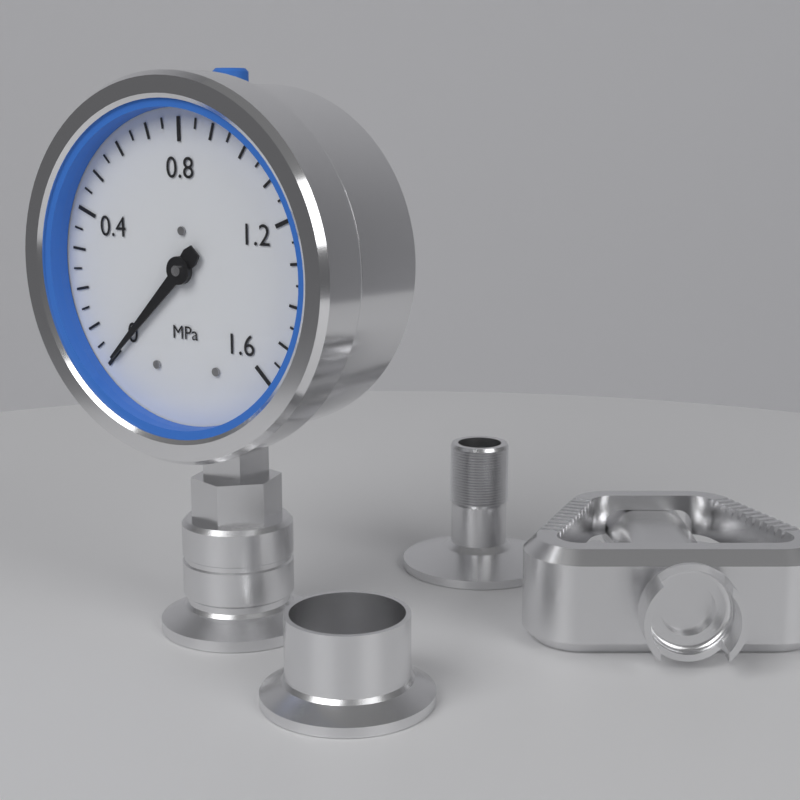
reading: 0.00 MPa
